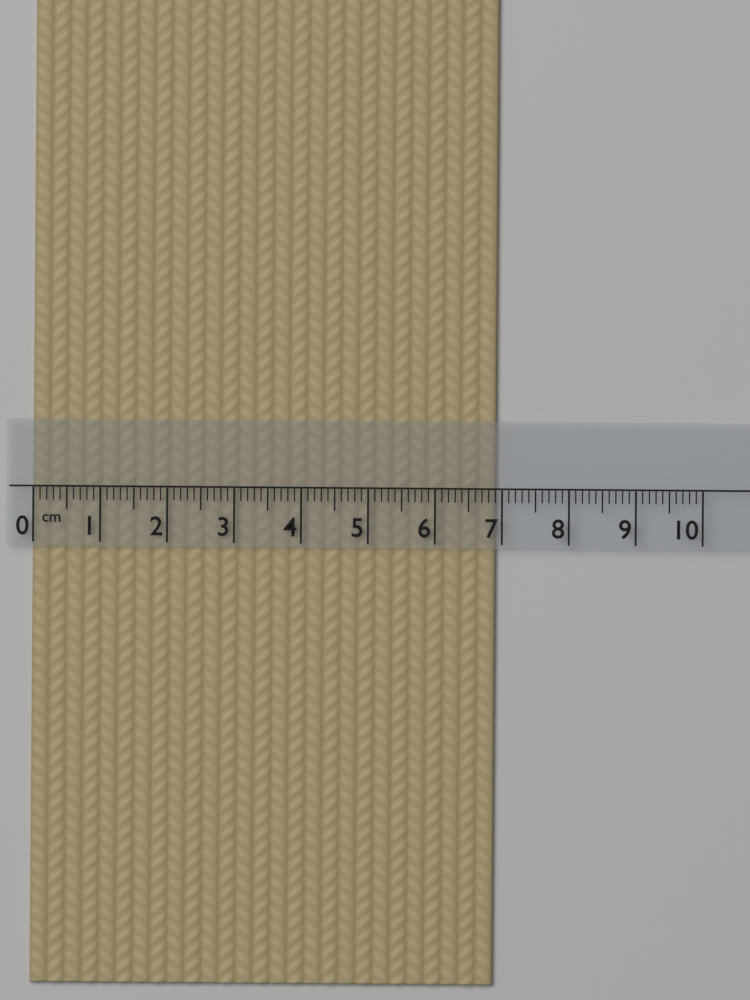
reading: 6.9 cm
